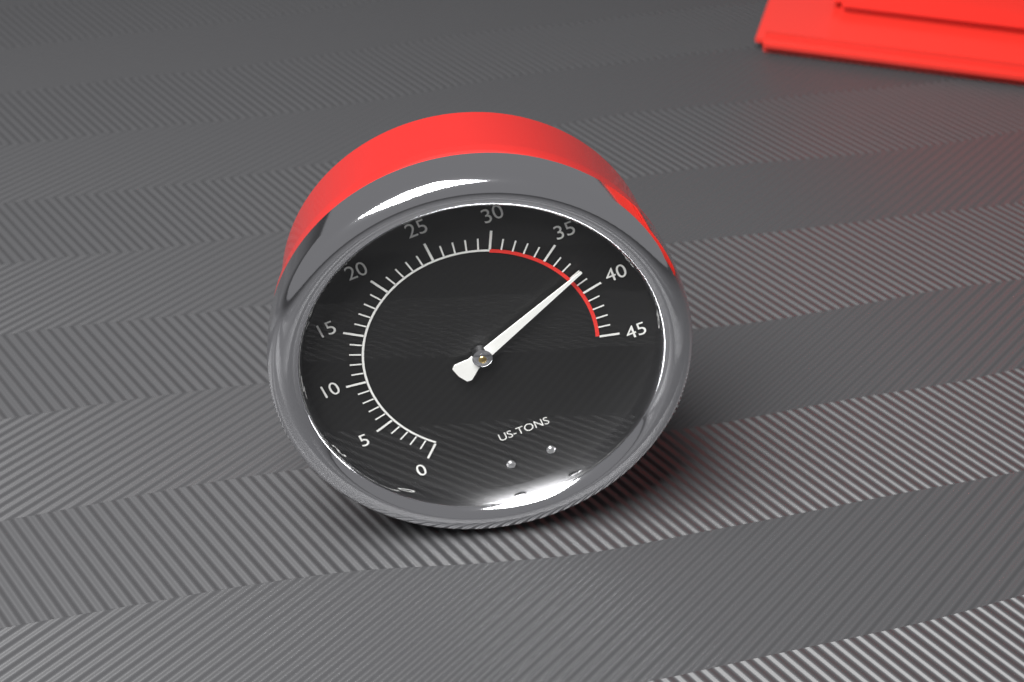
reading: 38 US tons
